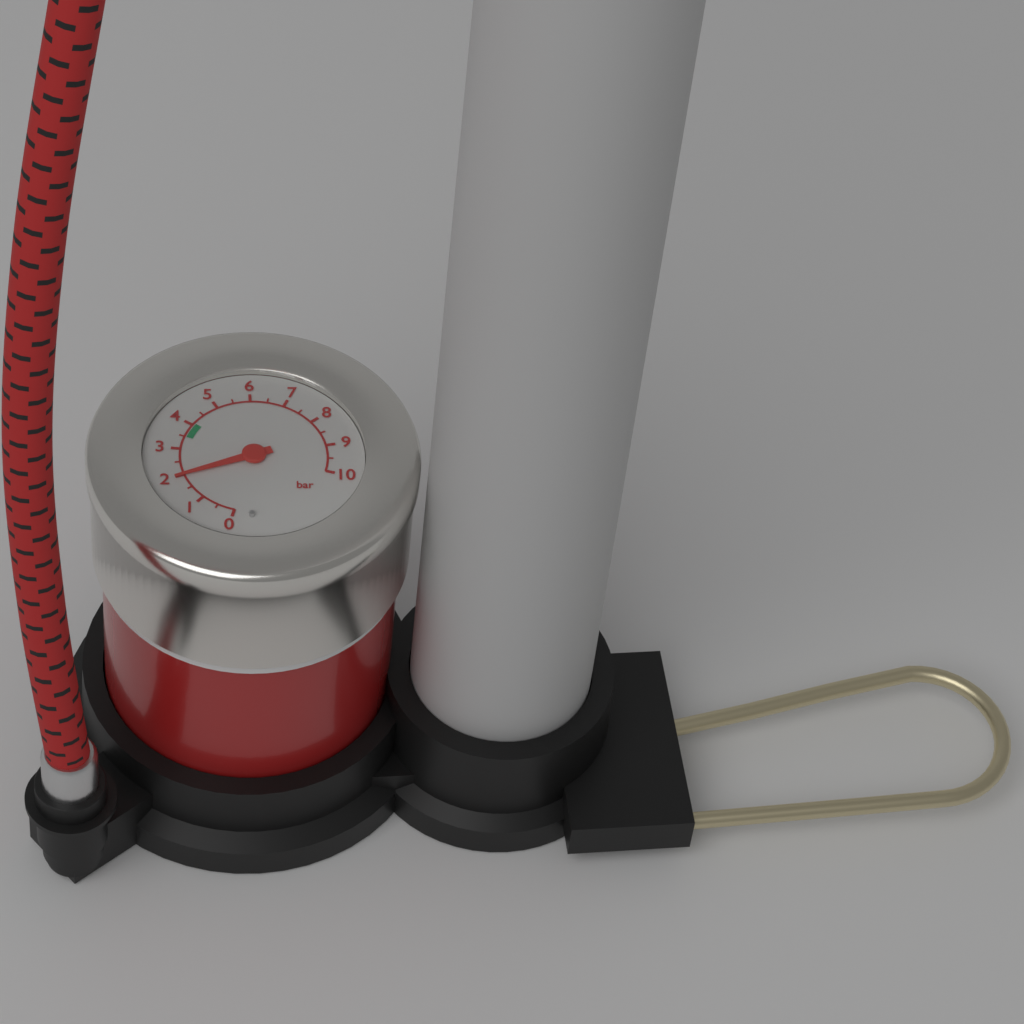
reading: 2.0 bar
